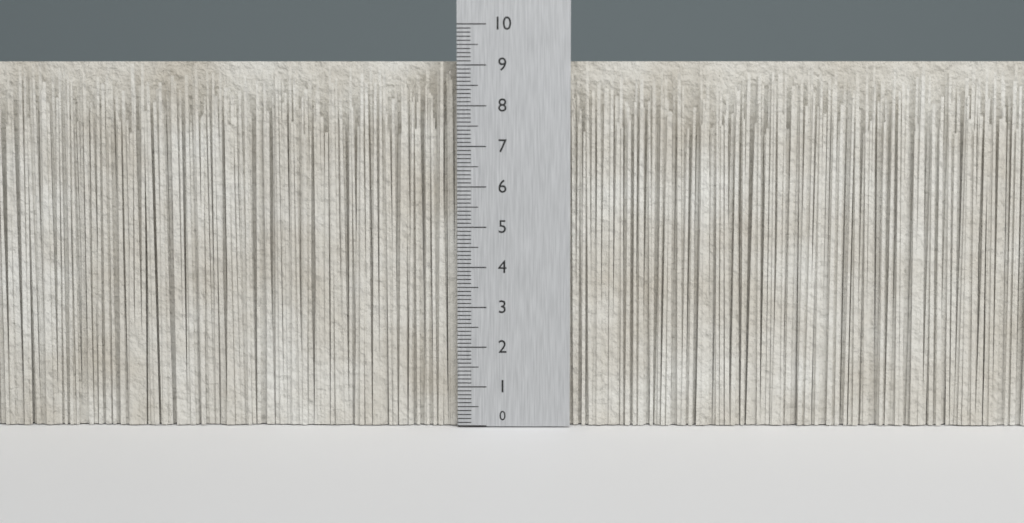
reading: 9.1 (no unit)
